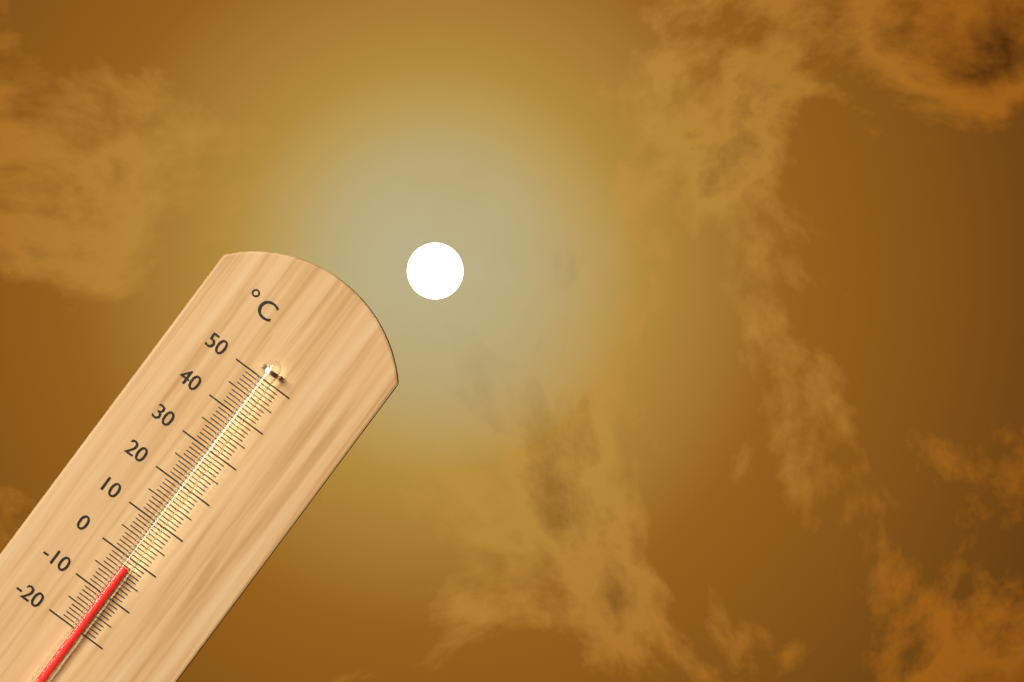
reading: -2 °C
